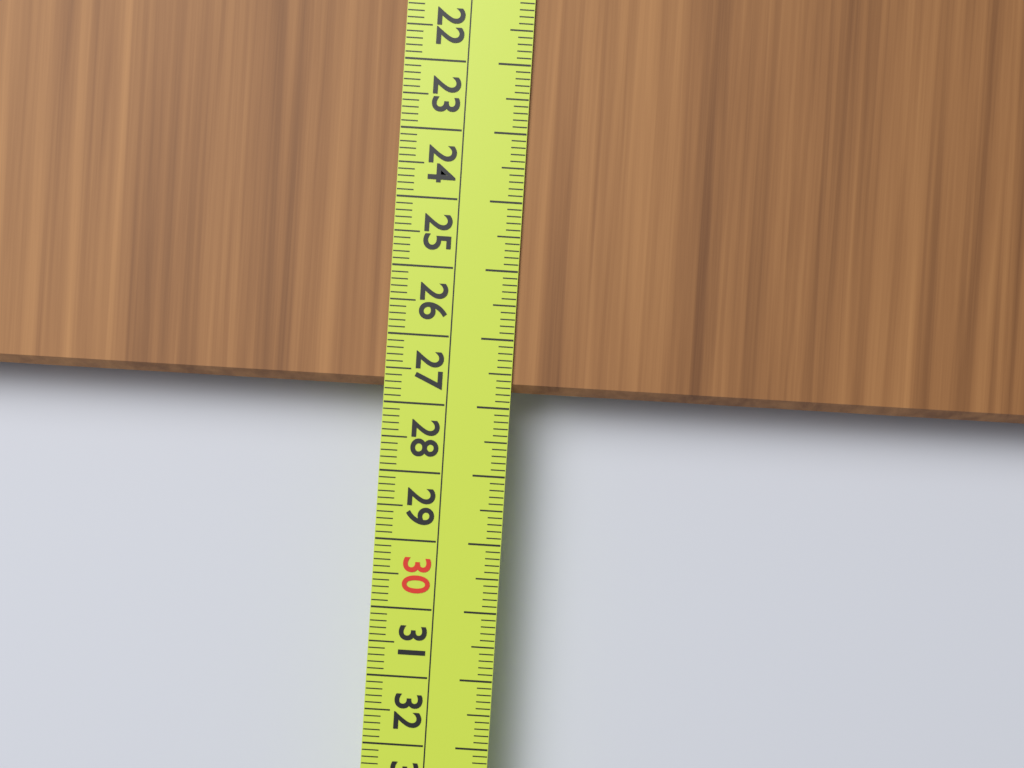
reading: 26.8 cm
